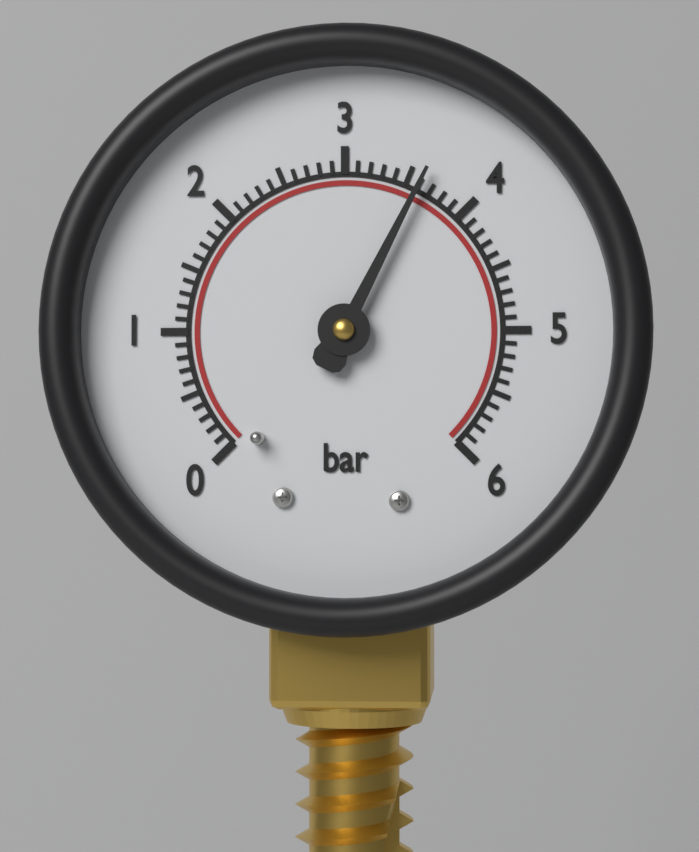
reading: 3.6 bar
